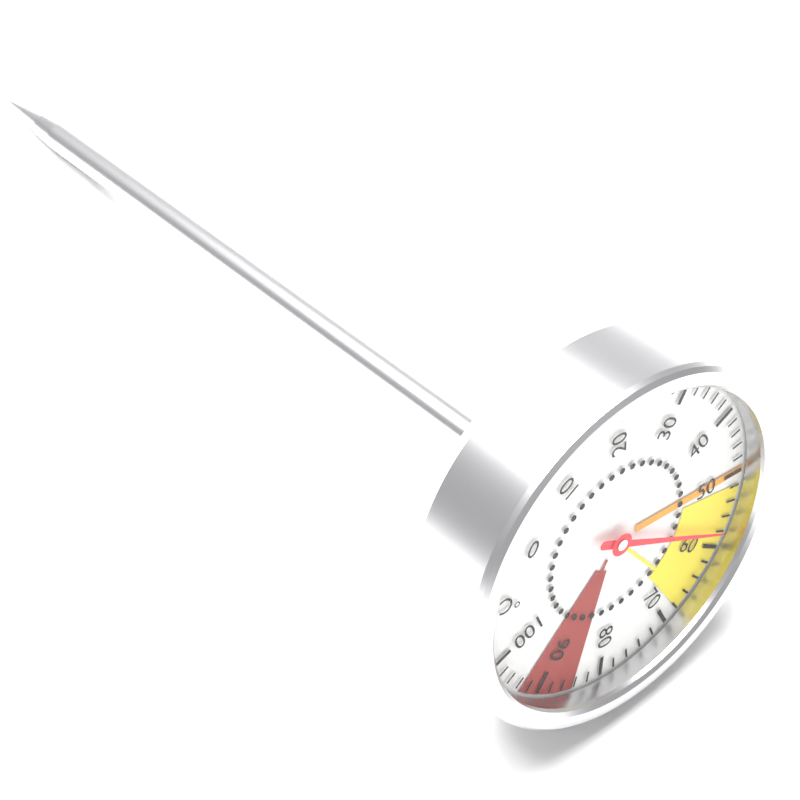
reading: 58 °C
